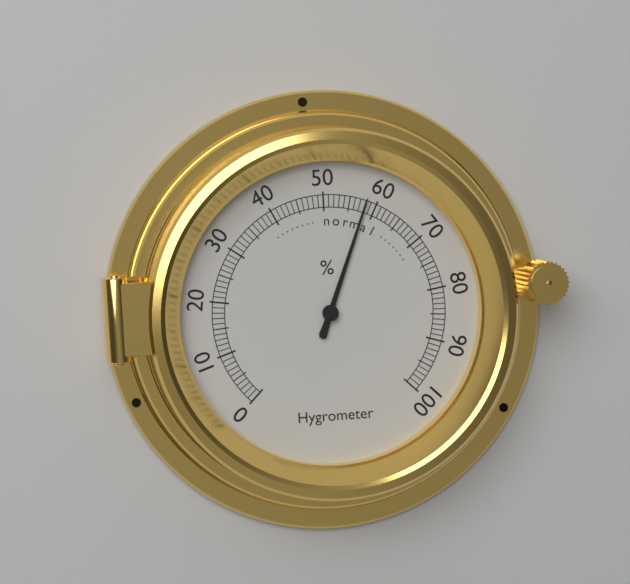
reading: 58 %
